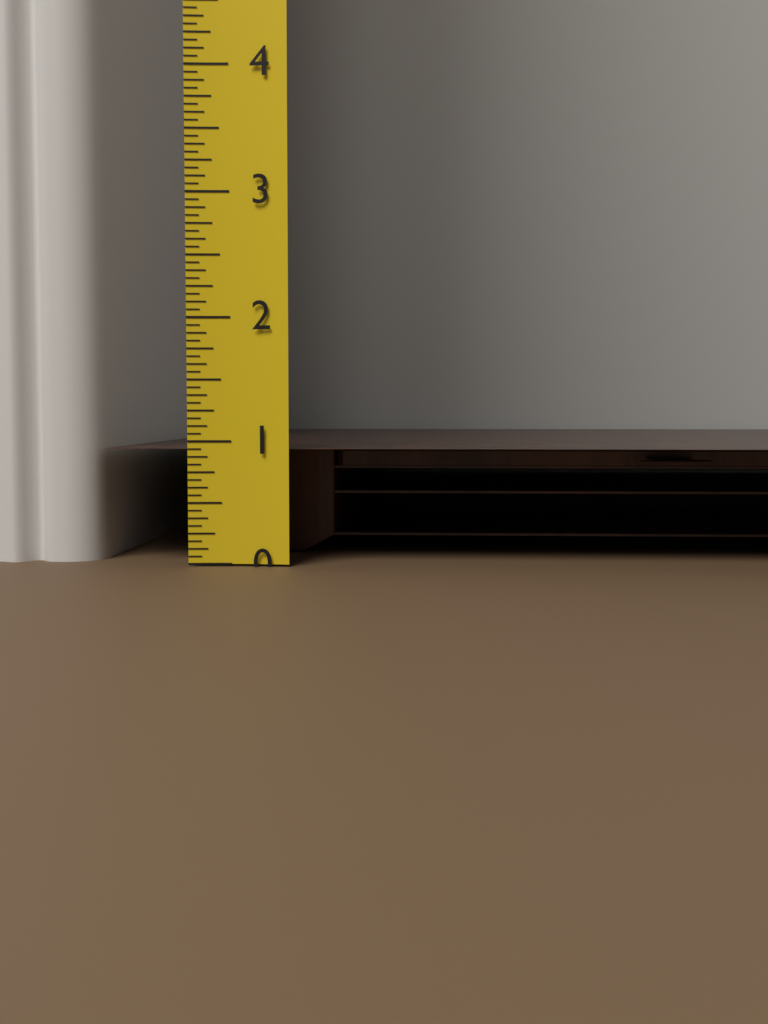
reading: 0.9375 (no unit)
